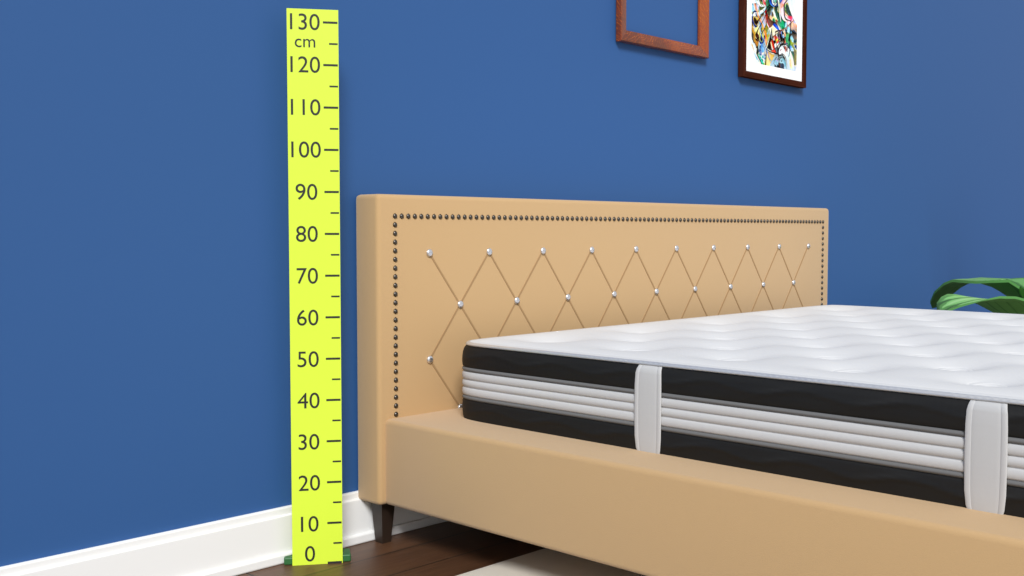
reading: 90 cm
